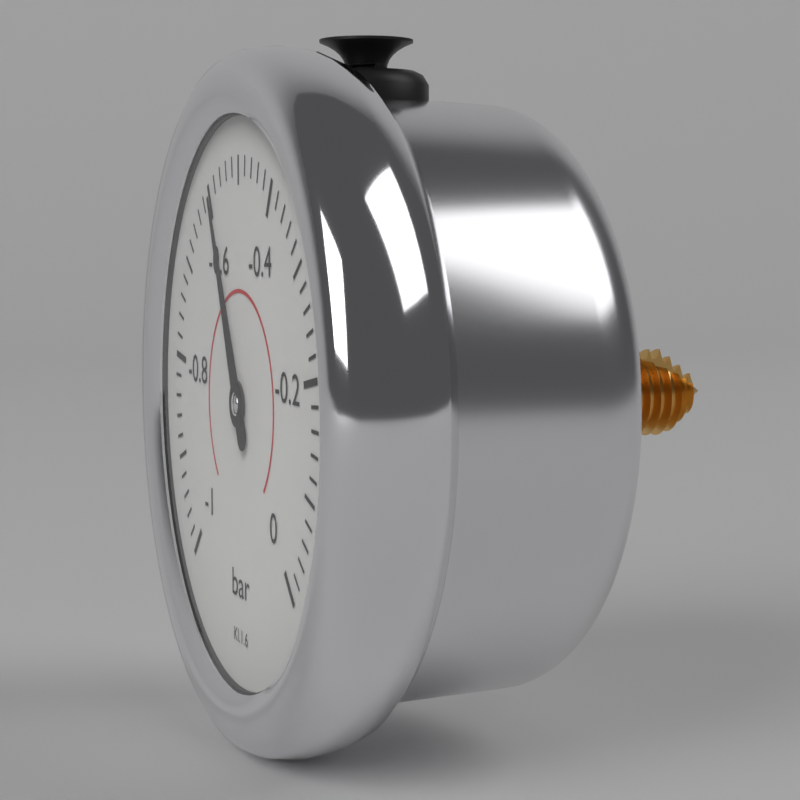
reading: -0.60 bar
